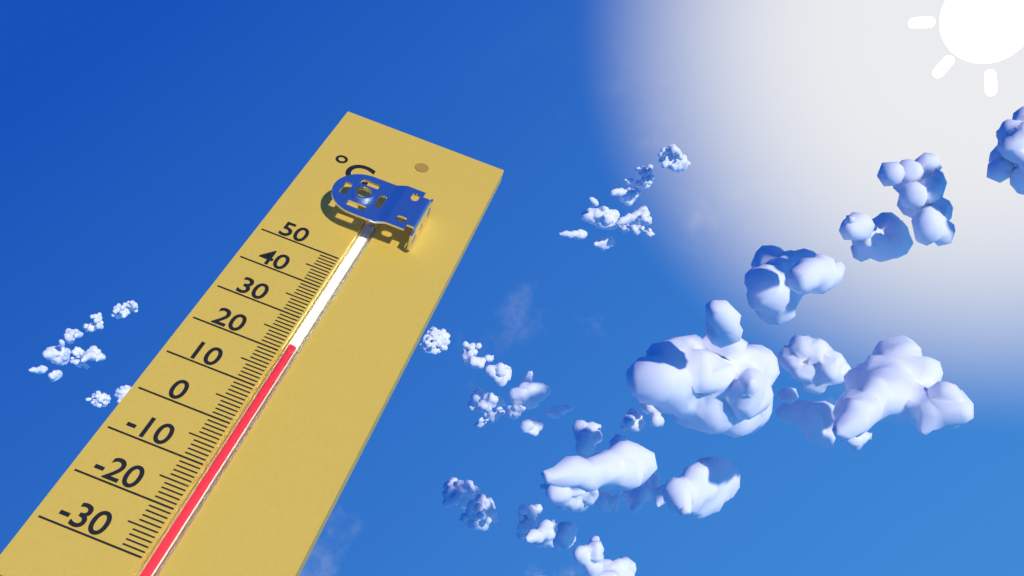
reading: 22 °C
